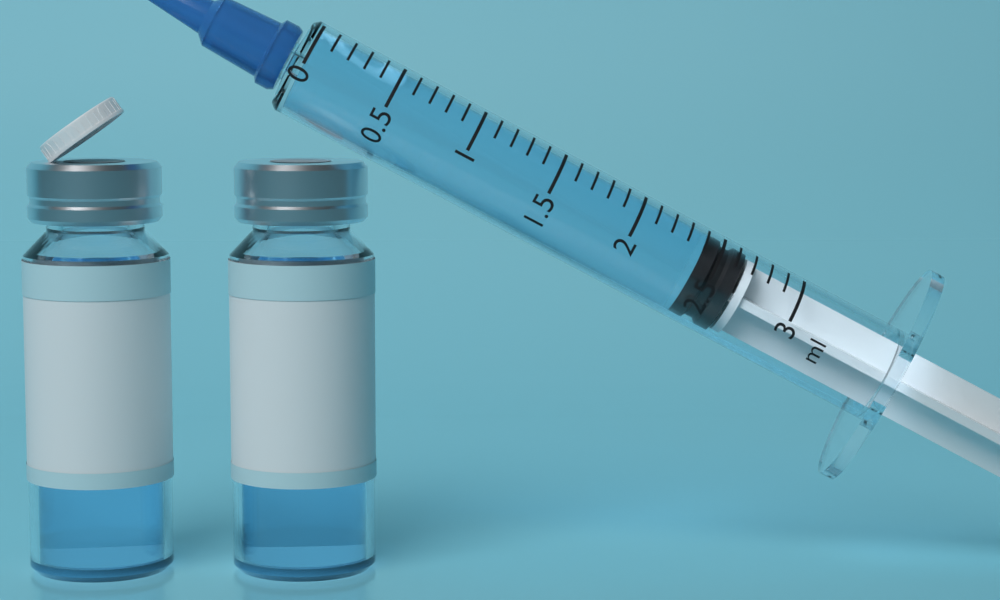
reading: 2.4 ml
